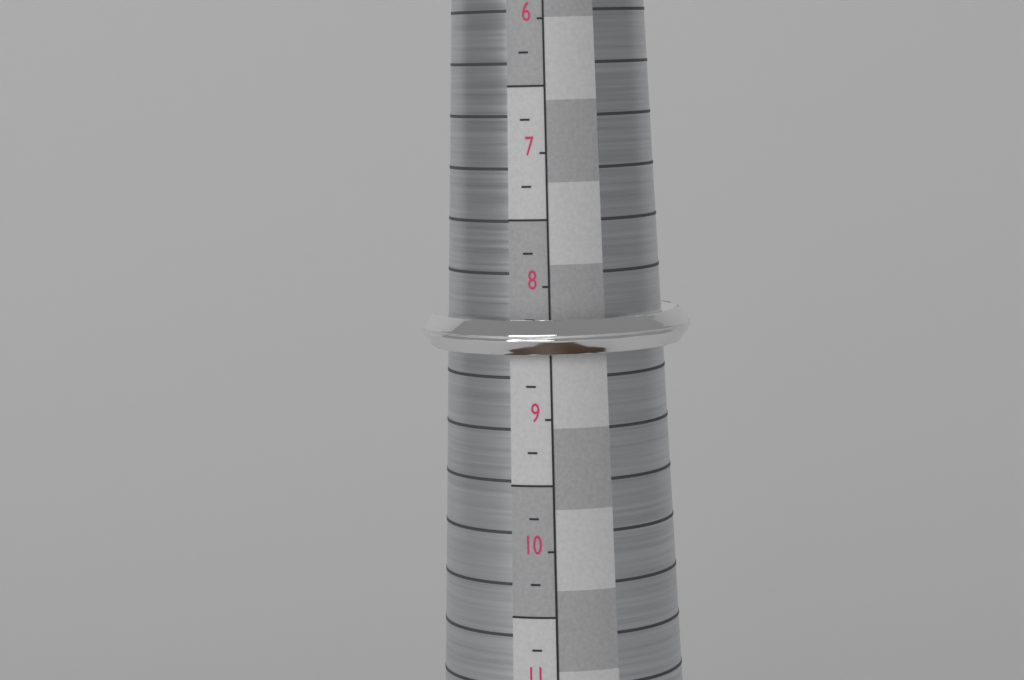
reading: 8.50 (no unit)
